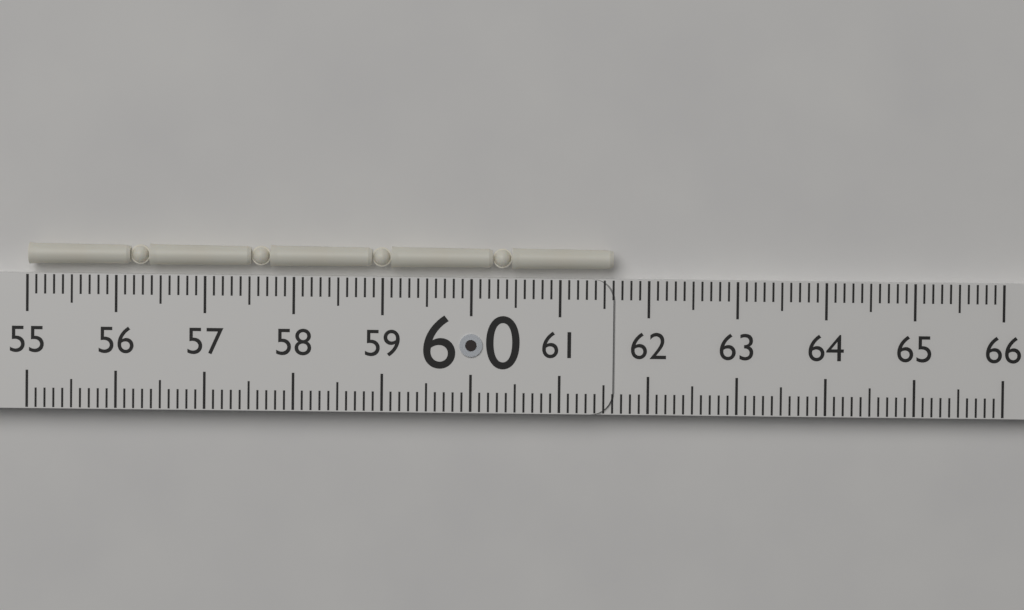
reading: 61.6 (no unit)
